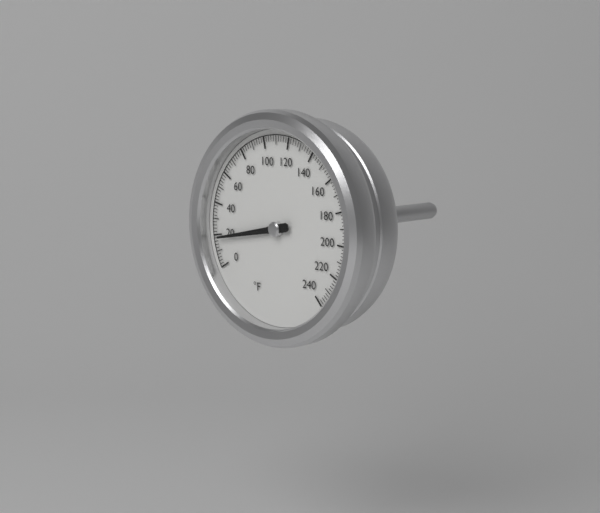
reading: 18 °F
